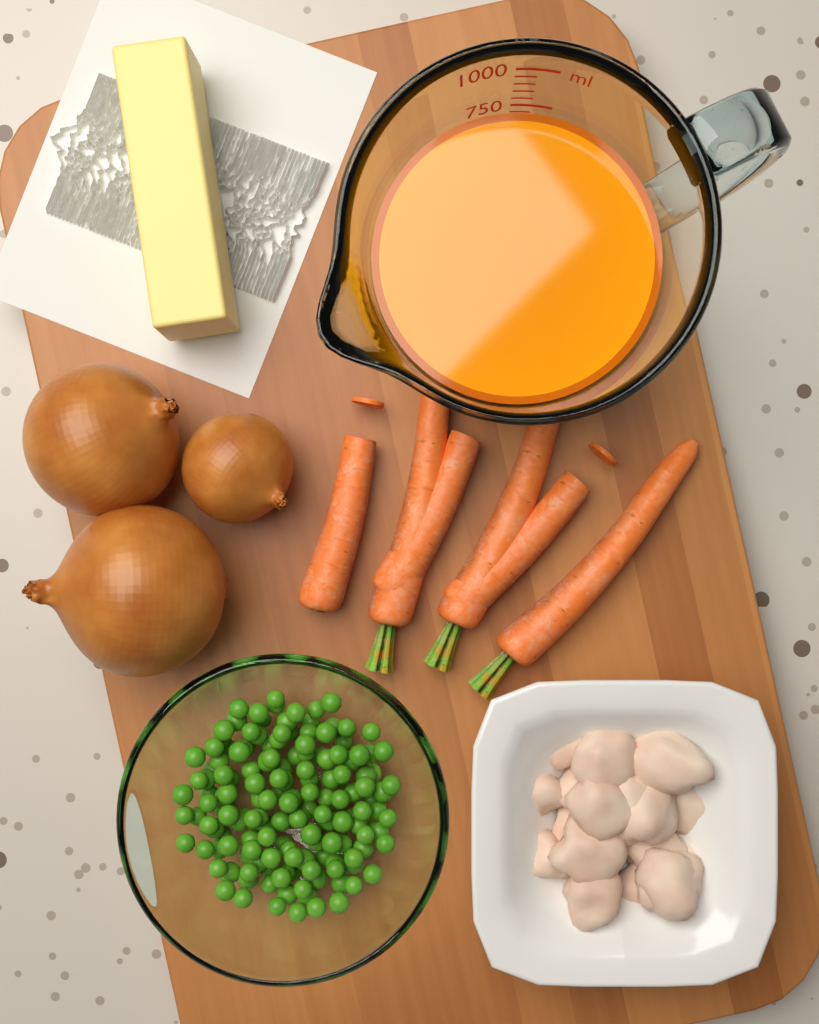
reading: 700 ml
